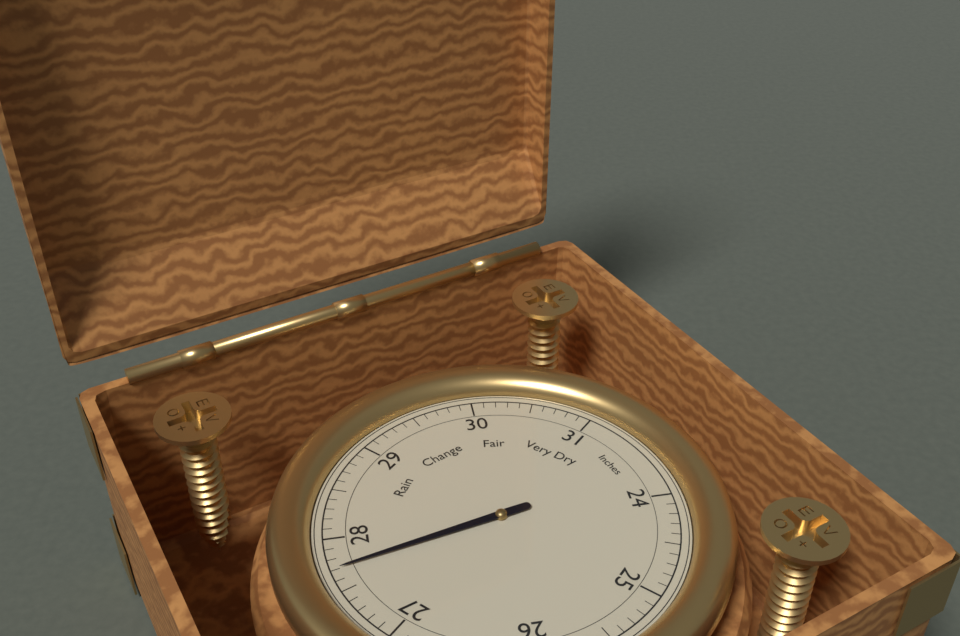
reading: 27.7 Inches
